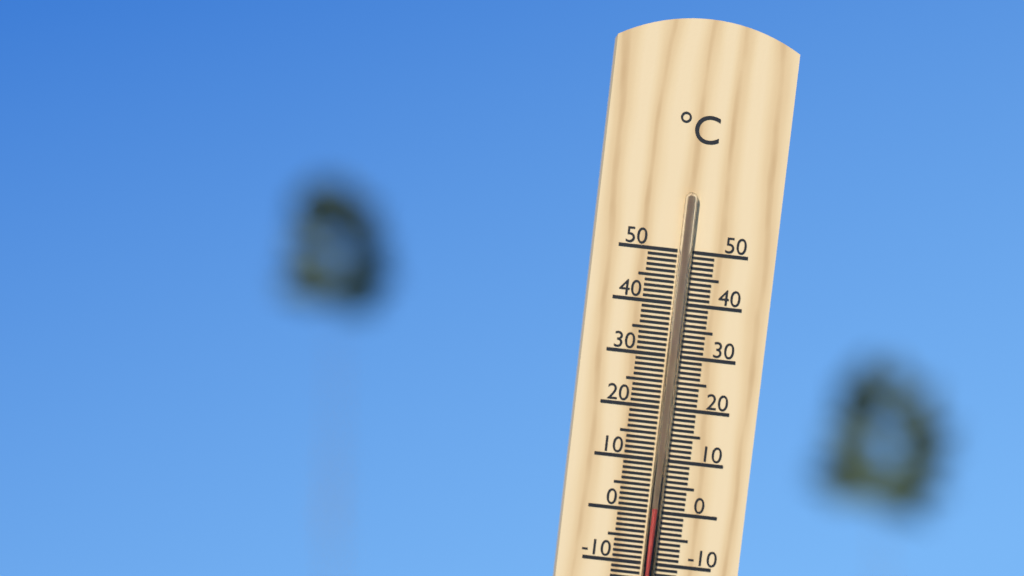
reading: 1 °C
